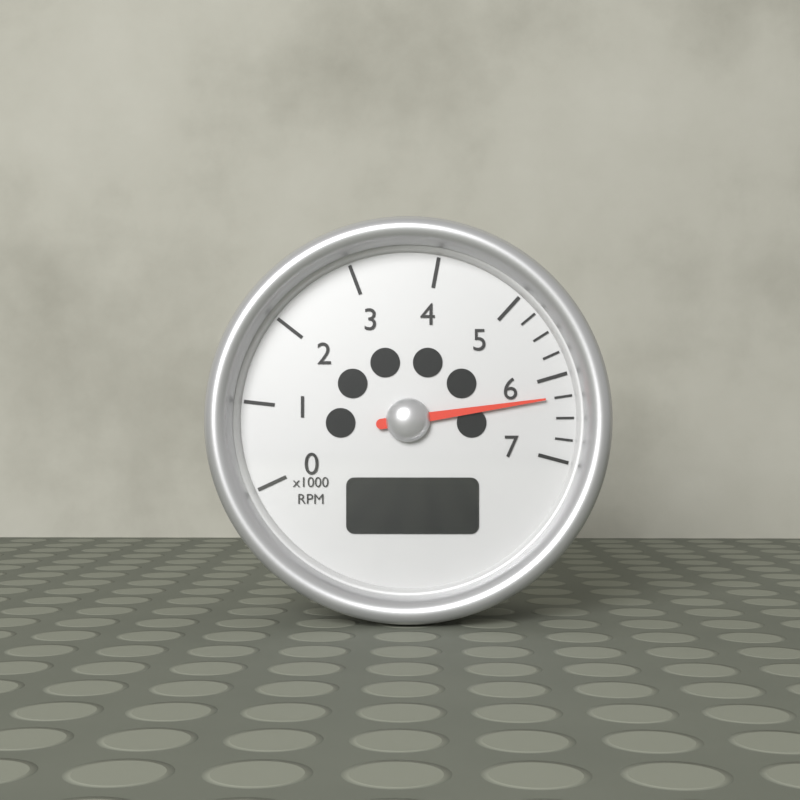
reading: 6.25 x1000 RPM
